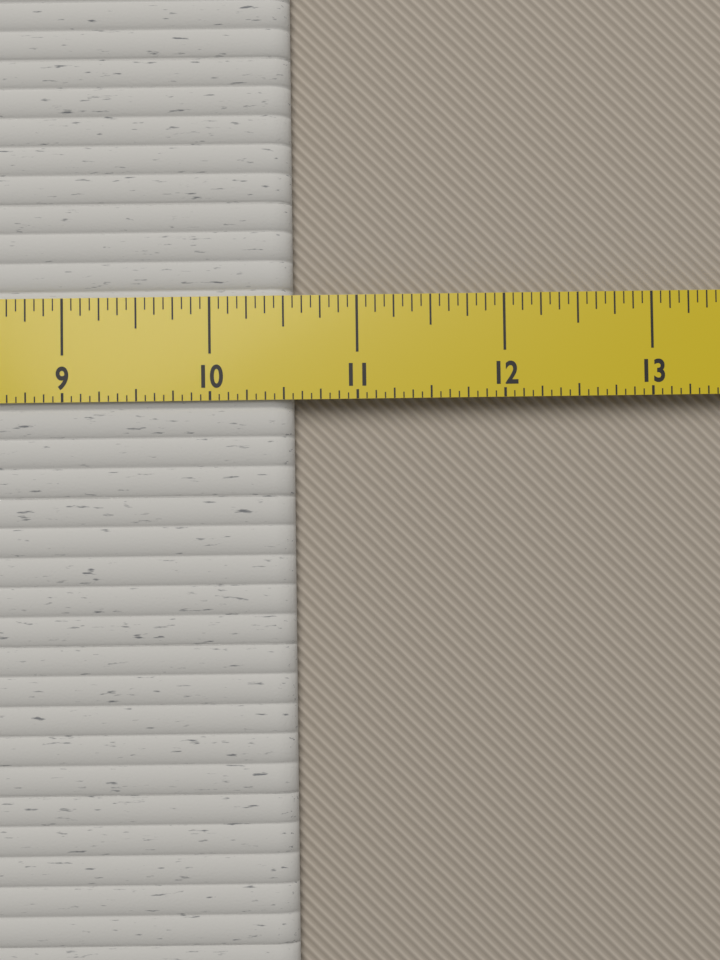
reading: 10.5625 in
